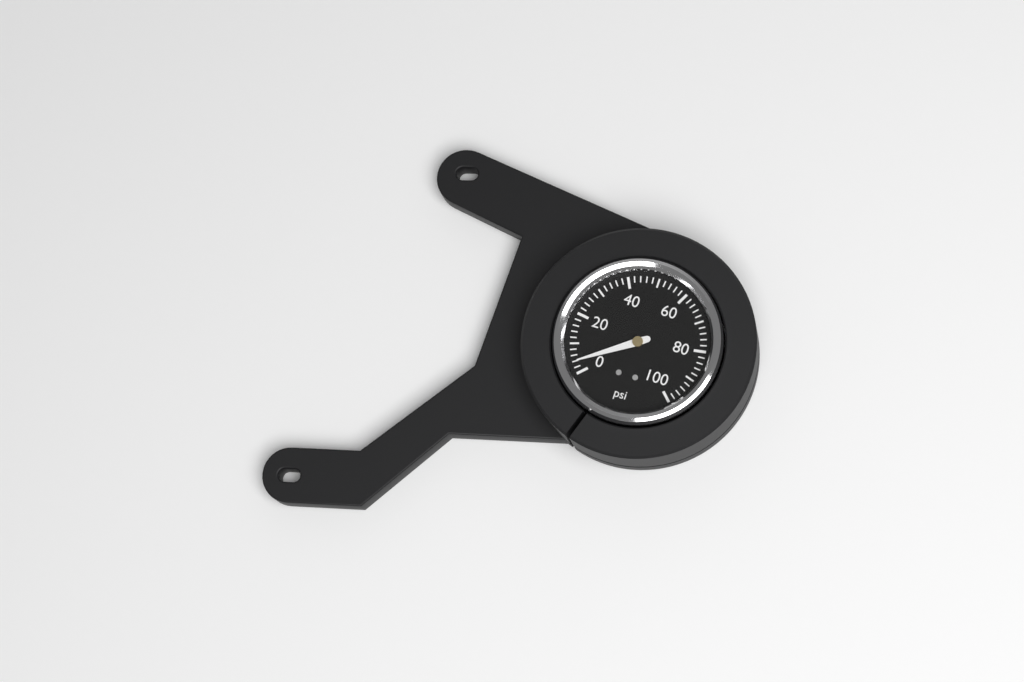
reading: 4 psi
